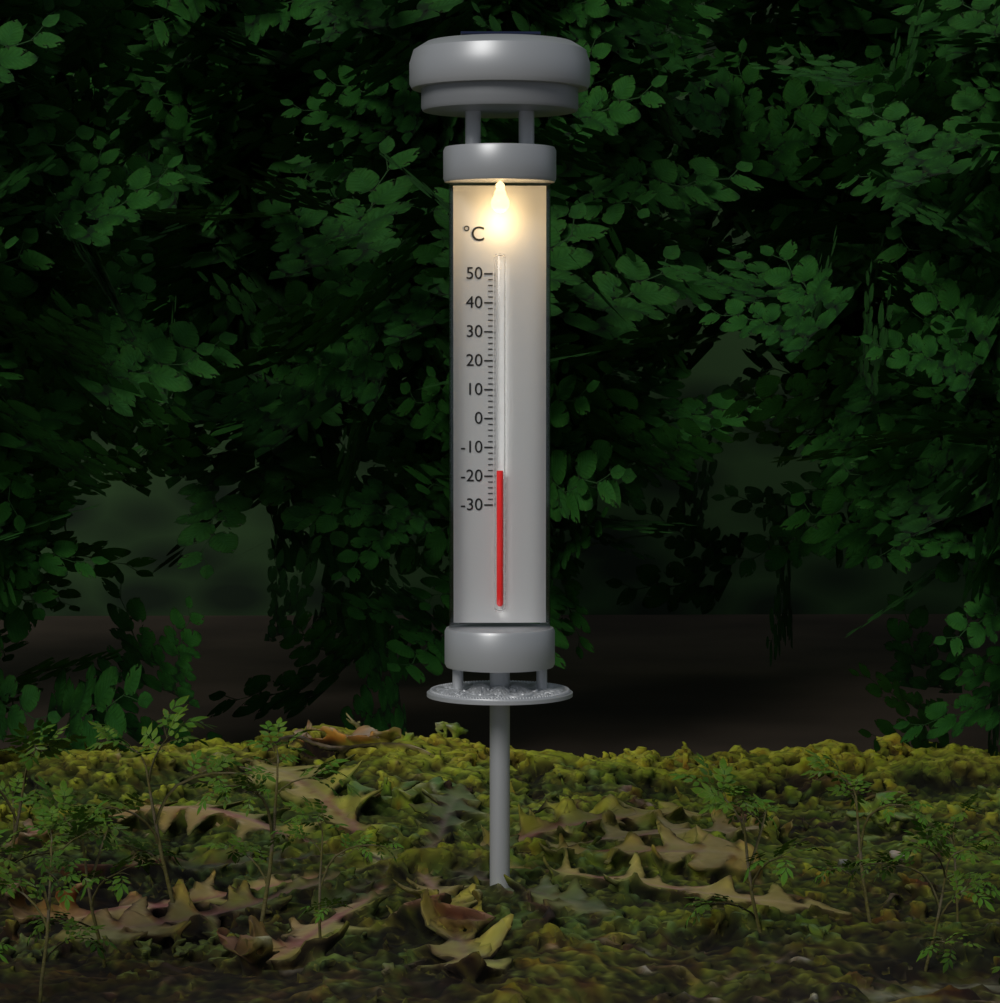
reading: -18 °C
